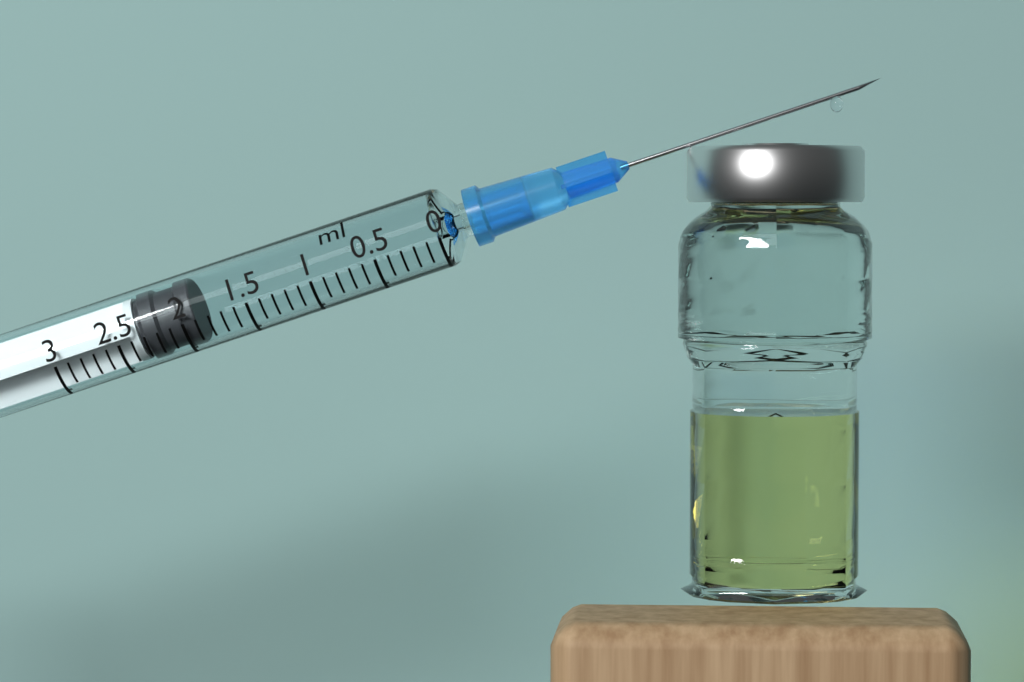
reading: 1.9 ml
